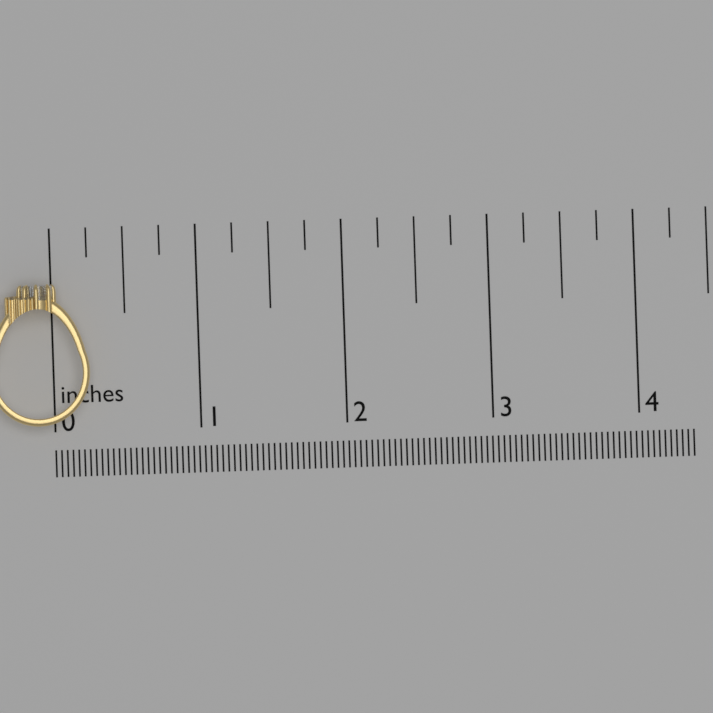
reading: 0.25 in
